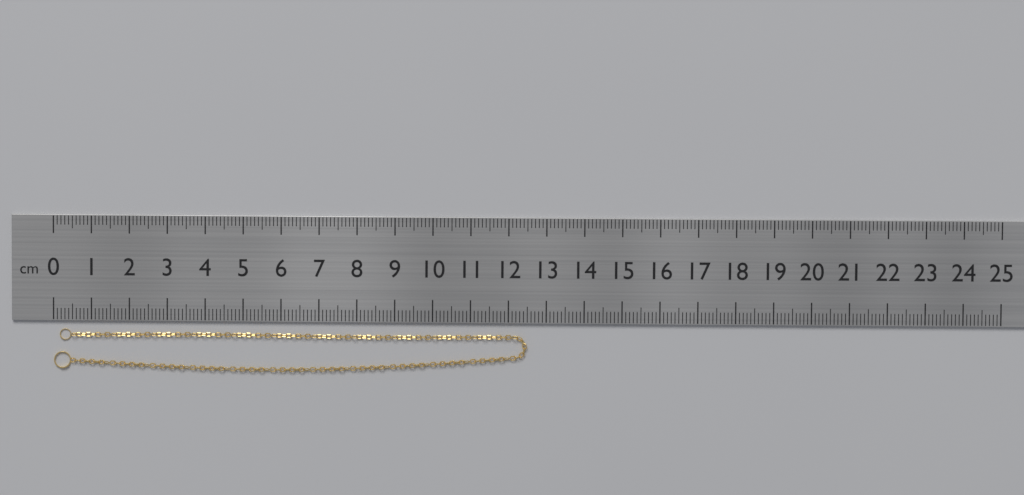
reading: 12.5 cm
